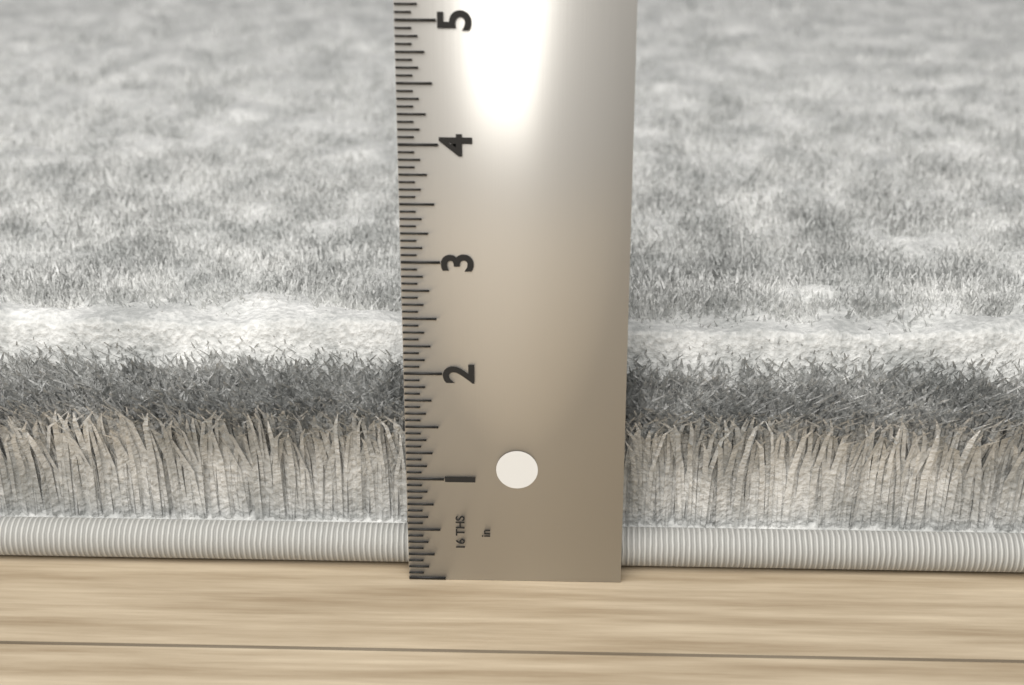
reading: 2.1875 in
